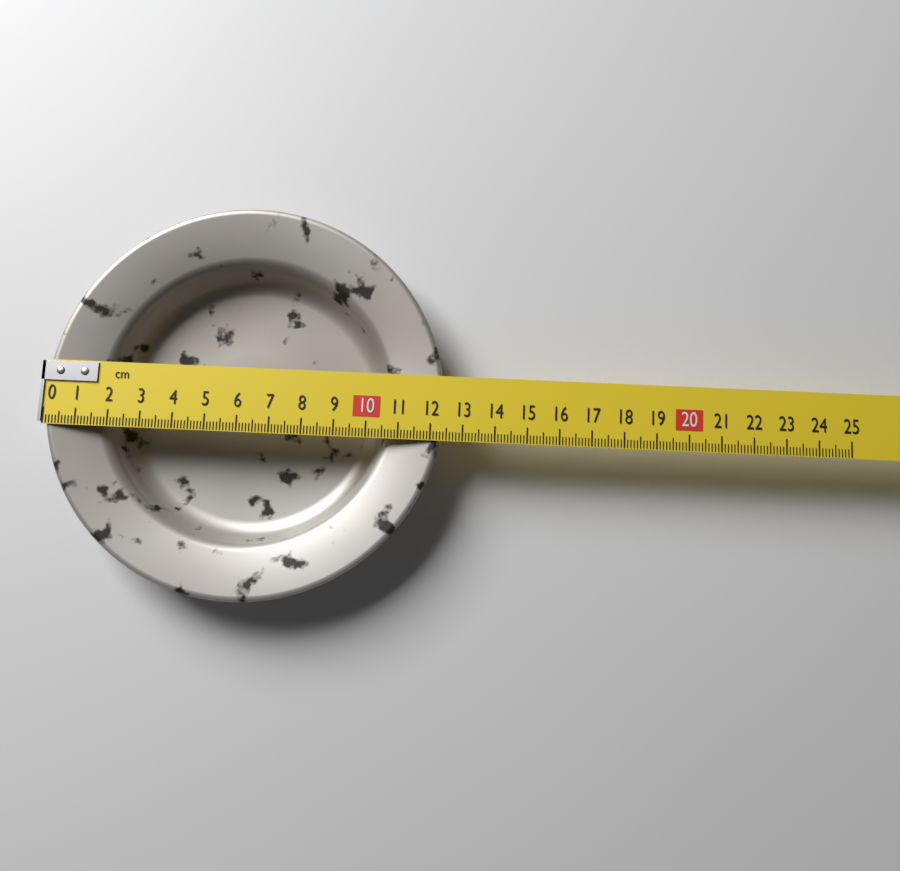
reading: 12.4 cm
